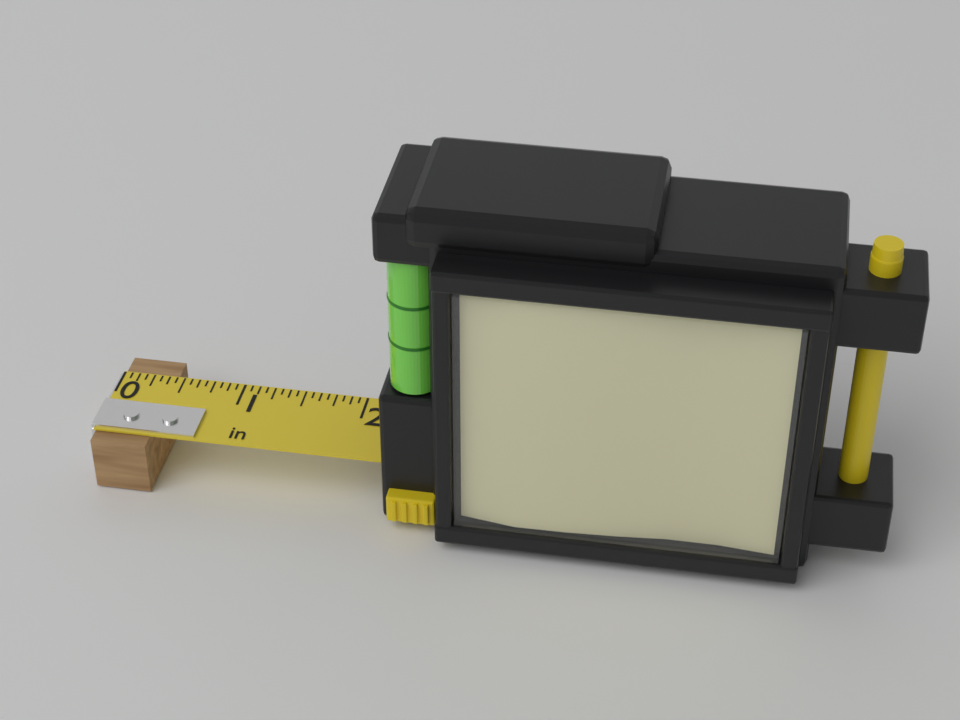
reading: 0.4375 in
